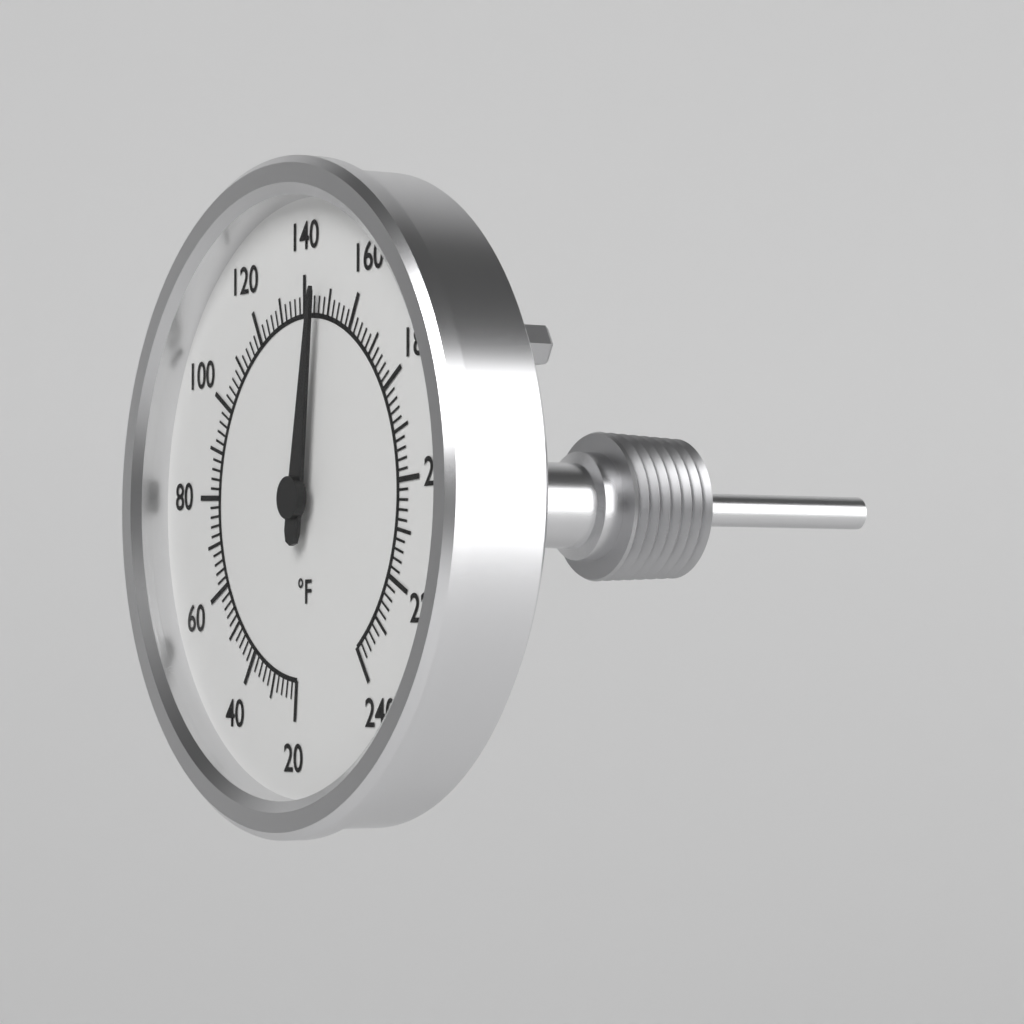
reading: 146 °F
